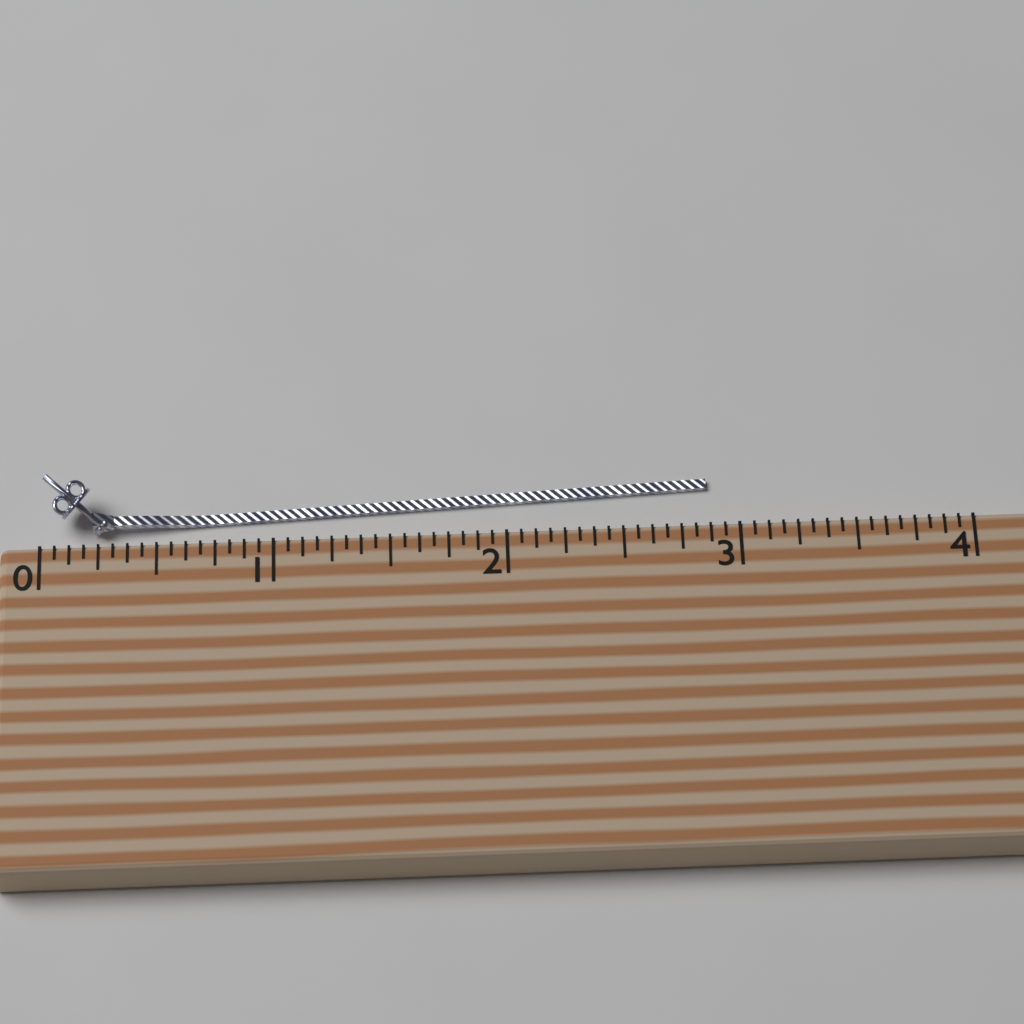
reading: 2.8750 (no unit)
